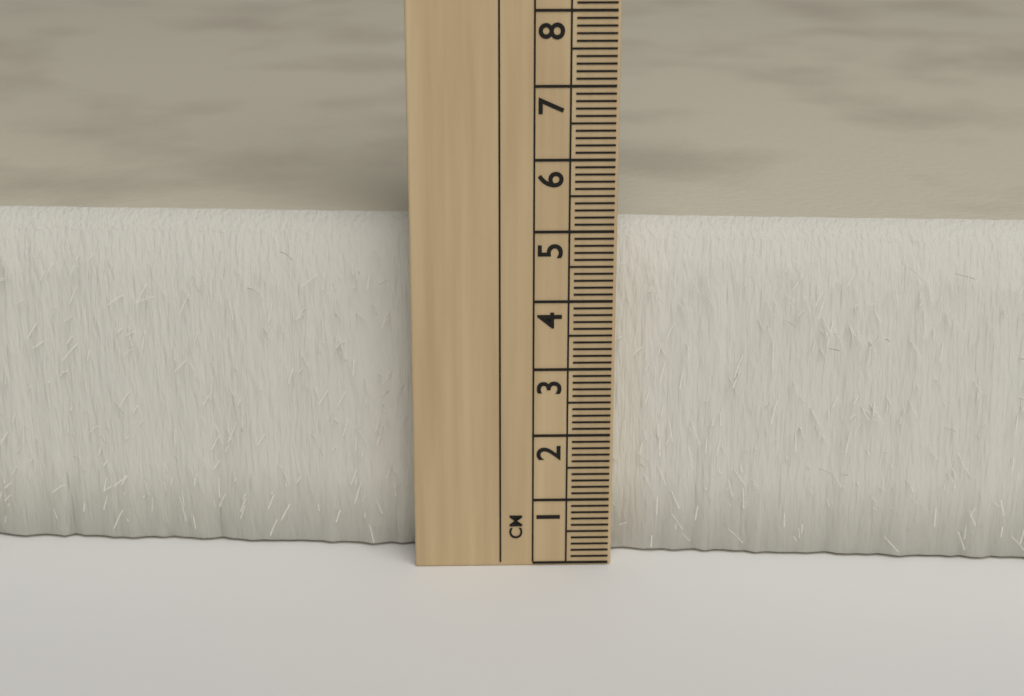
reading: 5.0 cm
